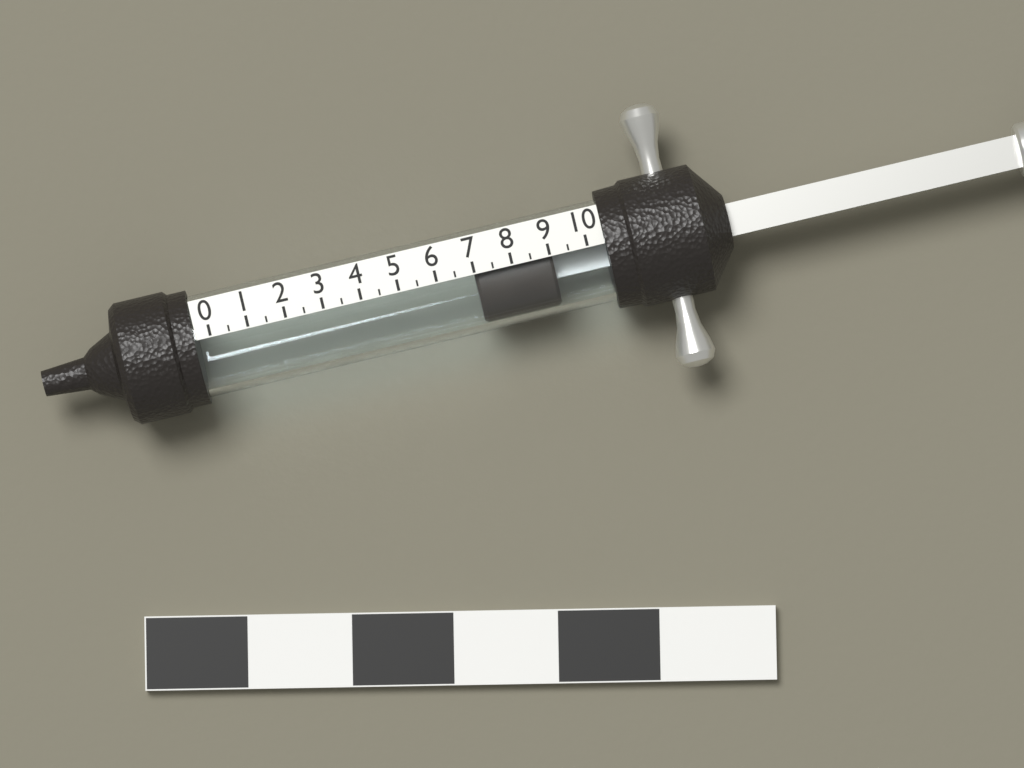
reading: 7.0 (no unit)
